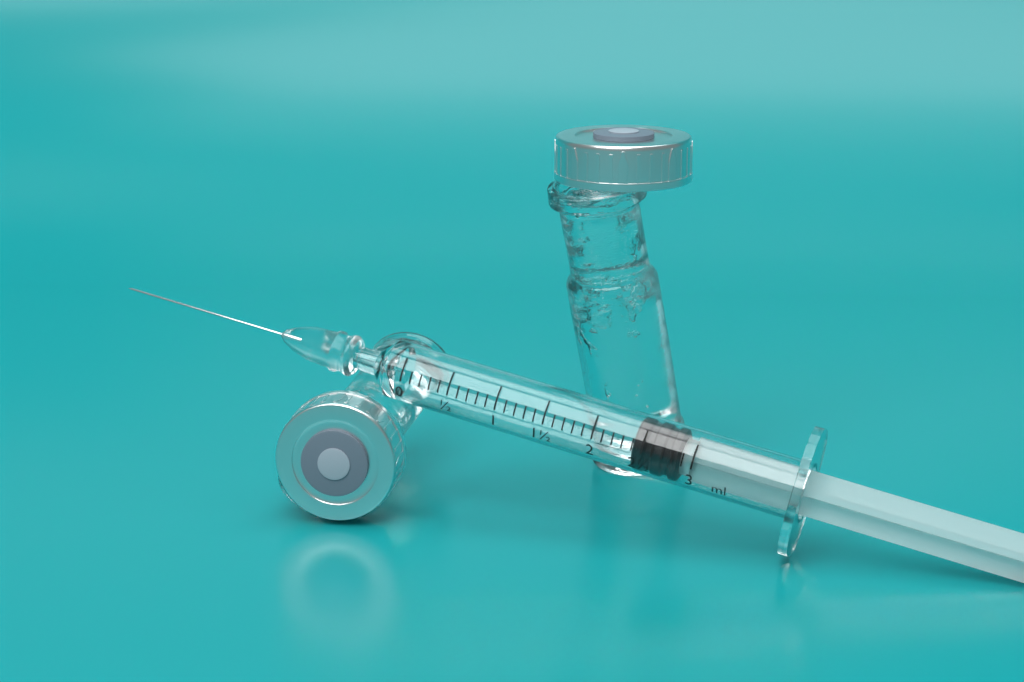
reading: 2.4 ml
